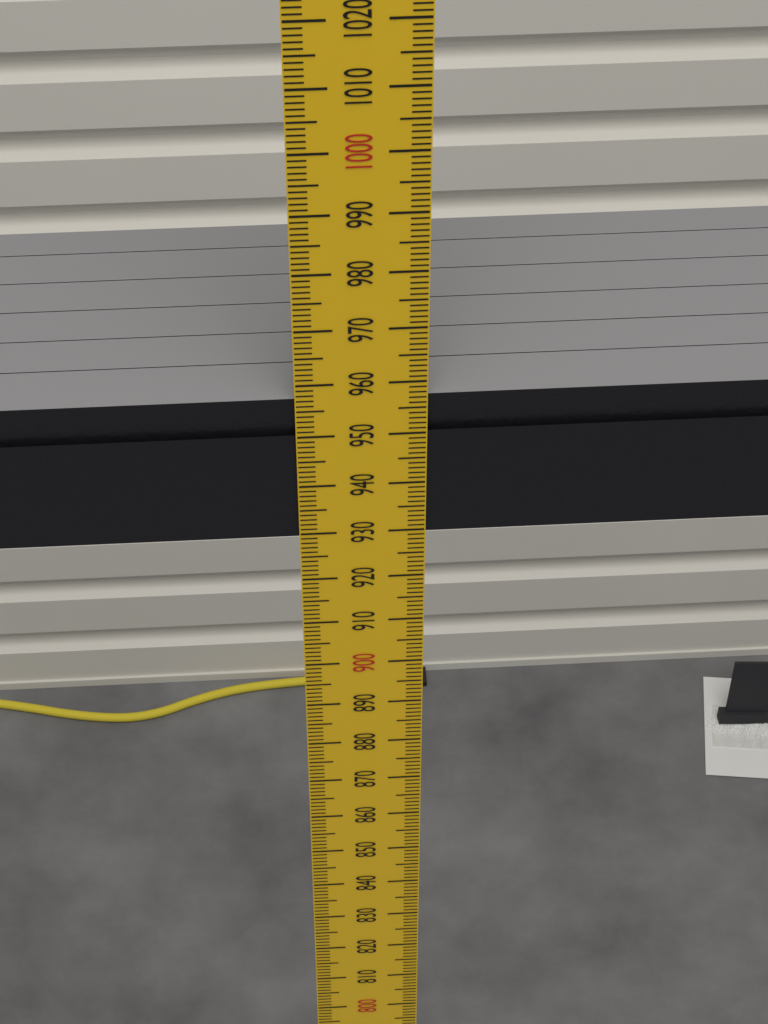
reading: 957 mm
